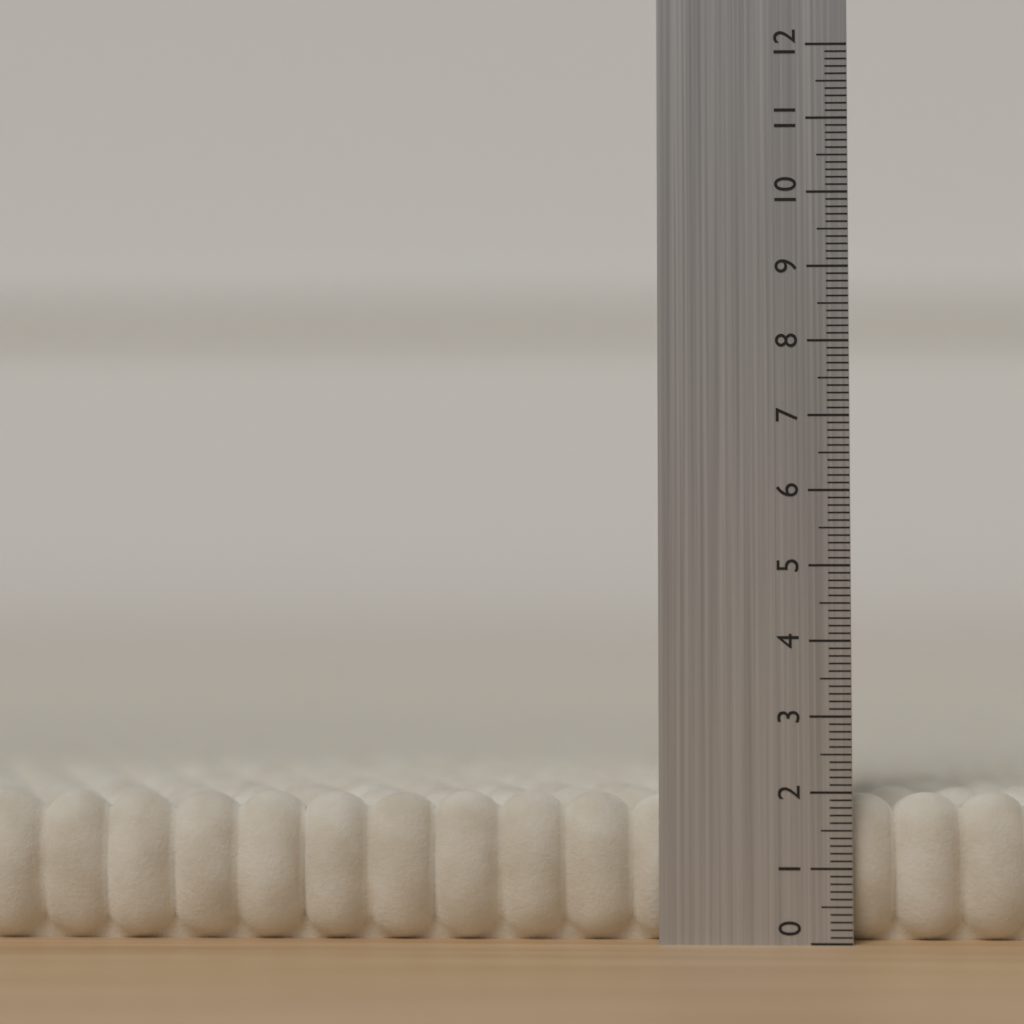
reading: 2.0 (no unit)
